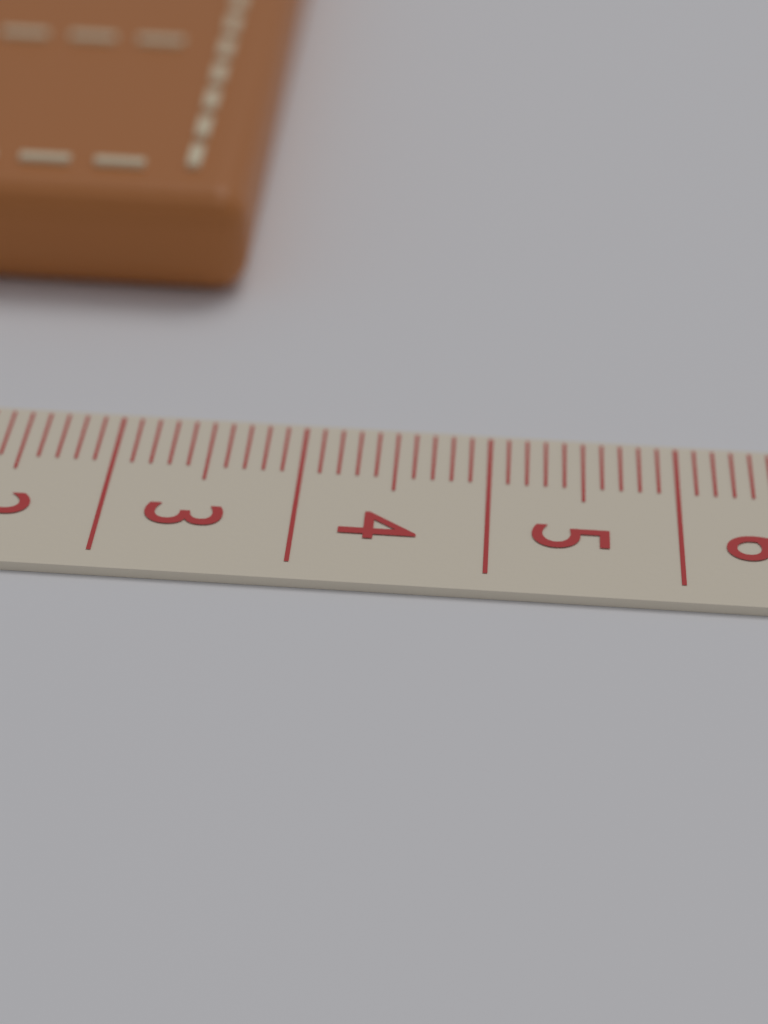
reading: 3.5 cm
